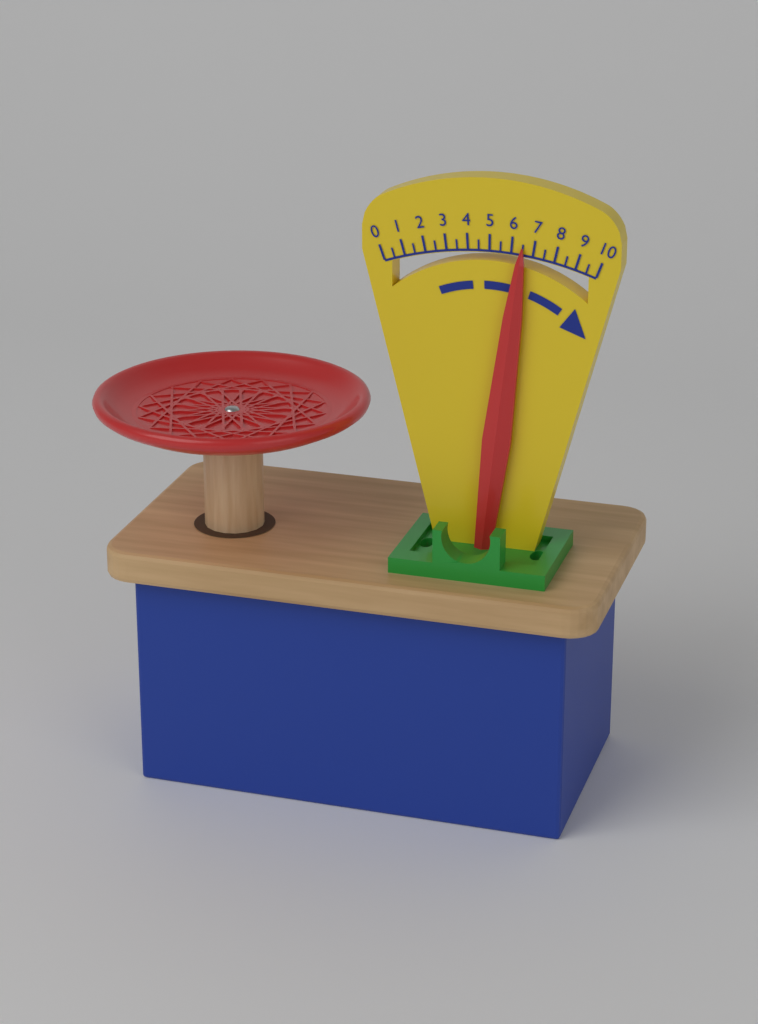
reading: 6.5 (no unit)
